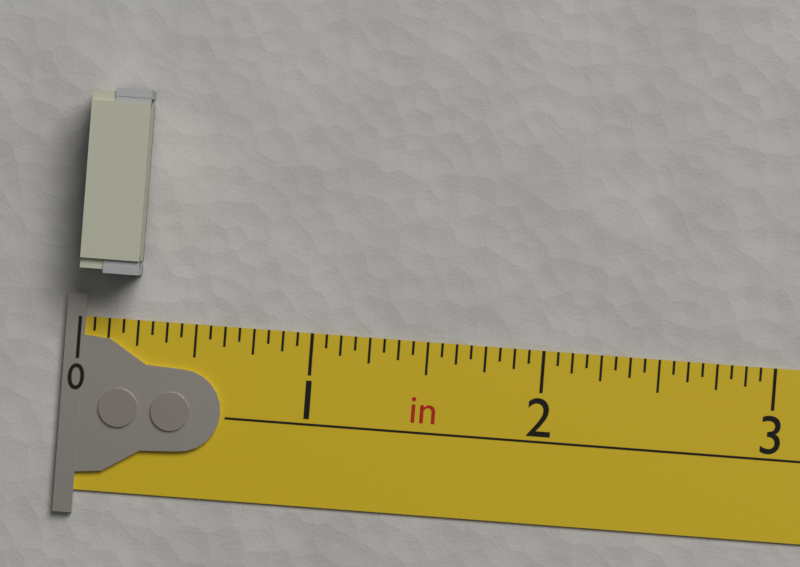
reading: 0.2500 in
